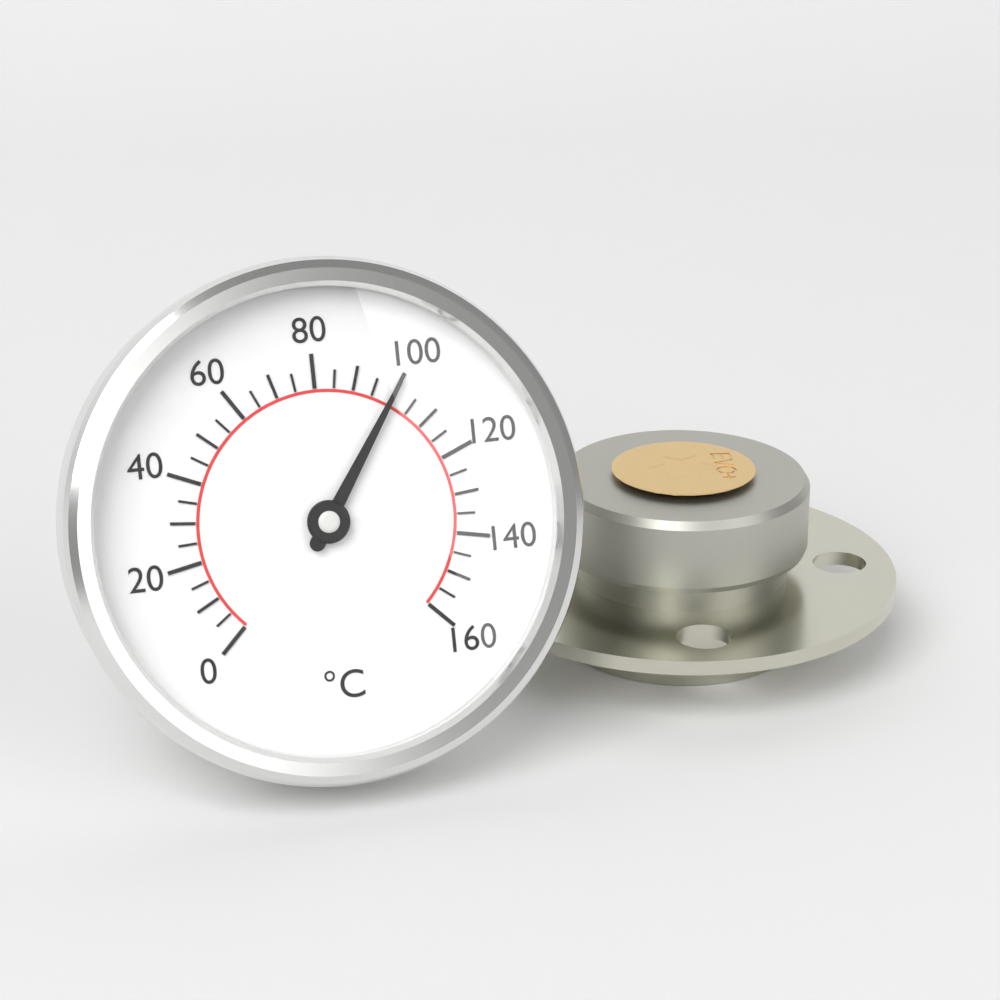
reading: 100 °C
